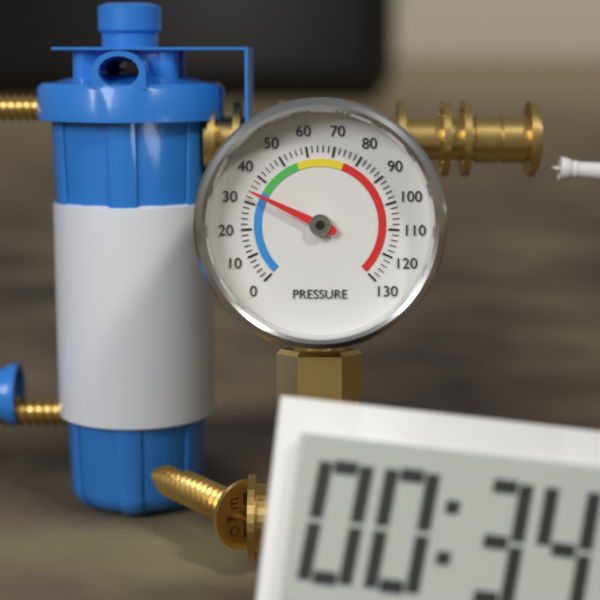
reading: 34 (no unit)
